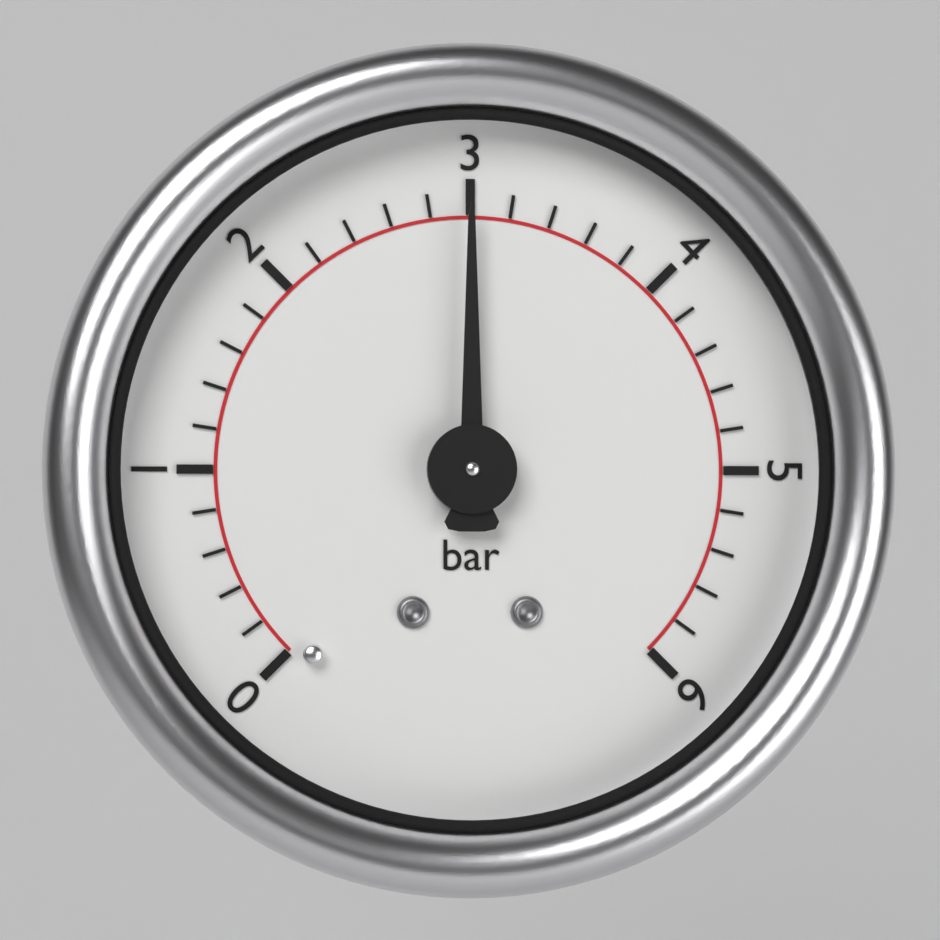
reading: 3.0 bar
